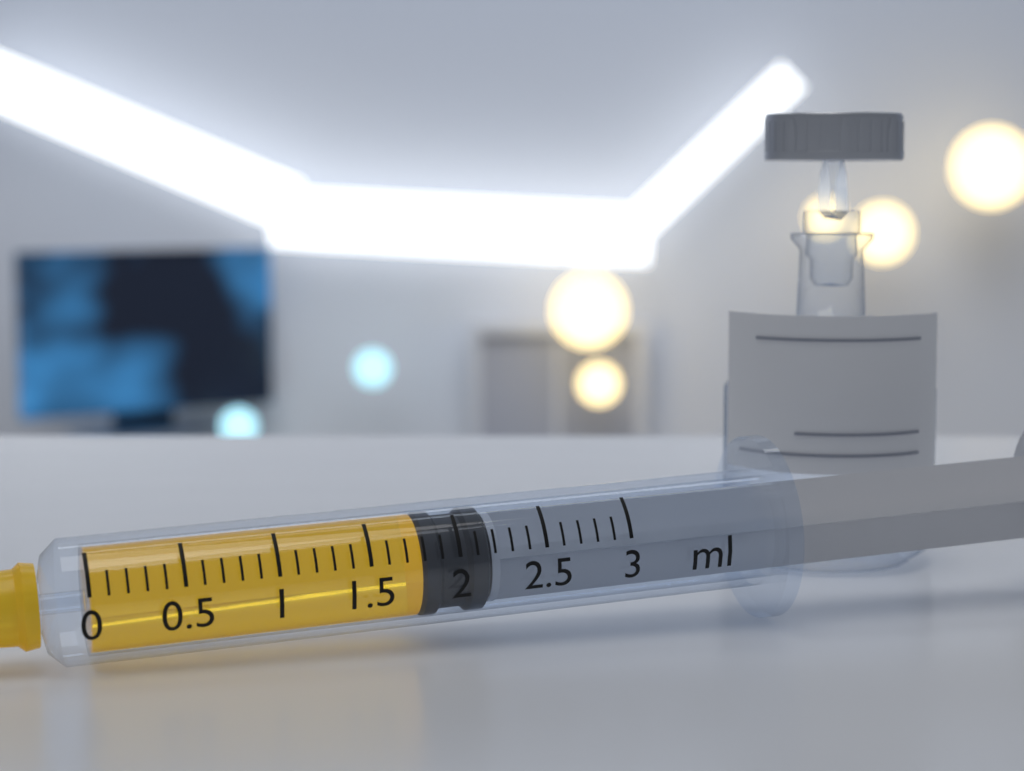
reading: 1.8 ml
